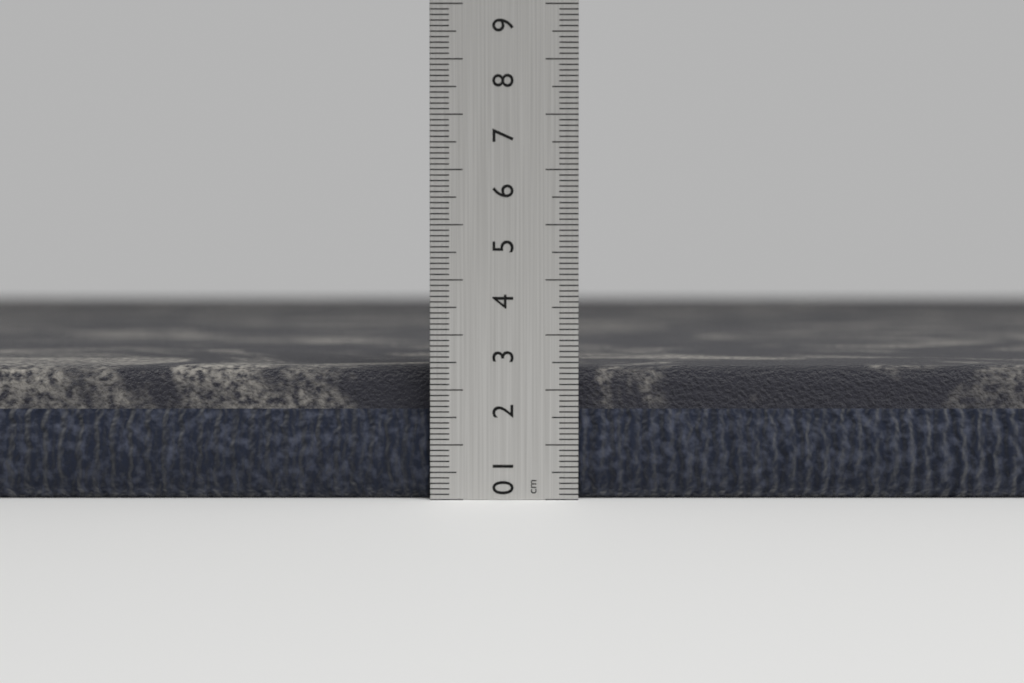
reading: 2.4 cm
